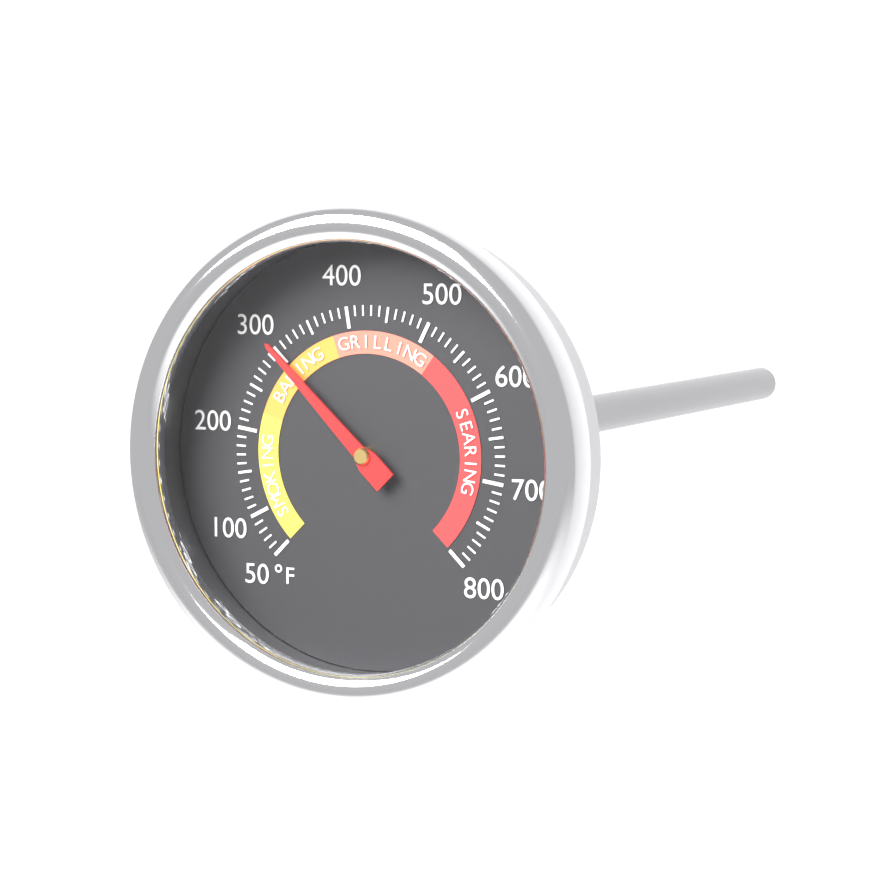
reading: 300 °F
